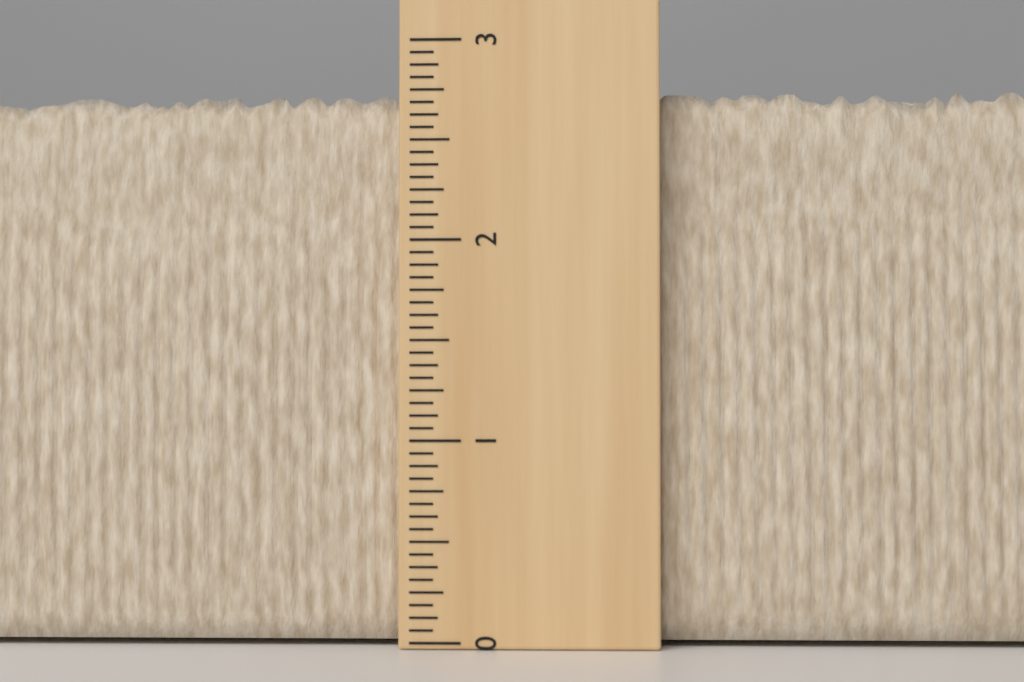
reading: 2.7500 (no unit)
